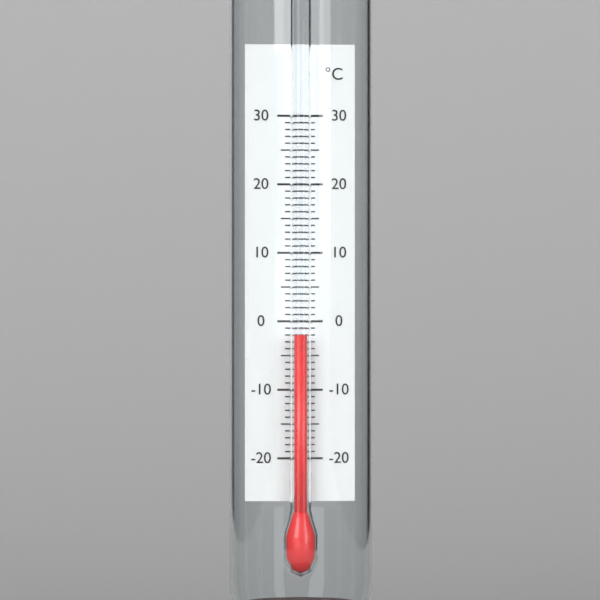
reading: -2 °C
